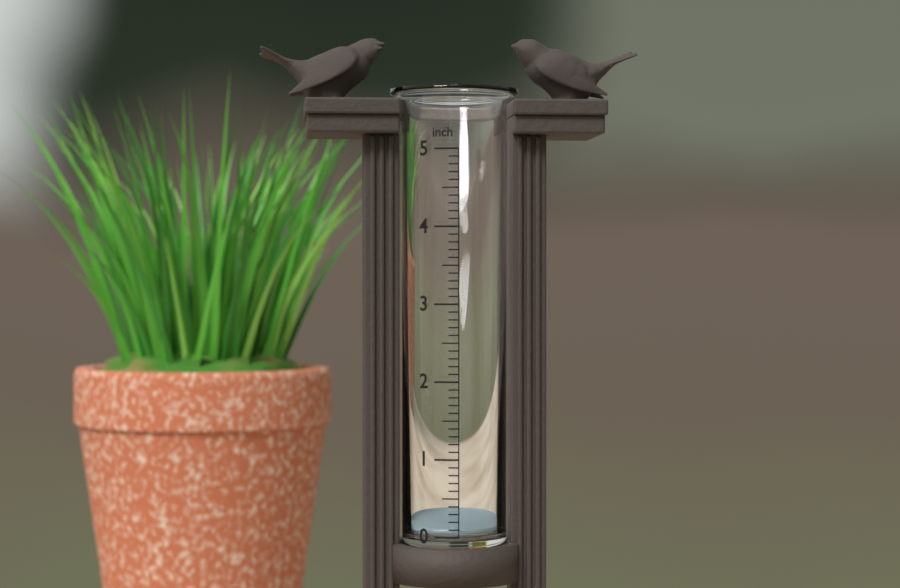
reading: 0.1 inch
